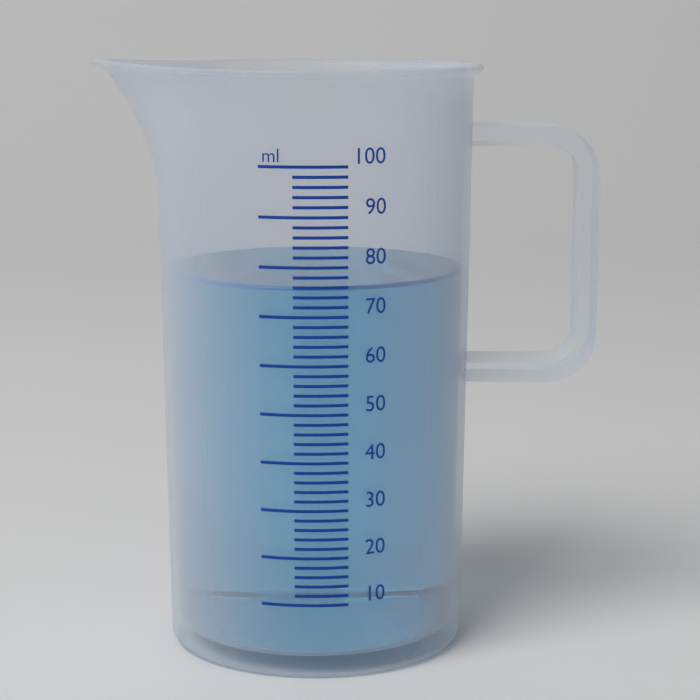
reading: 76 ml
